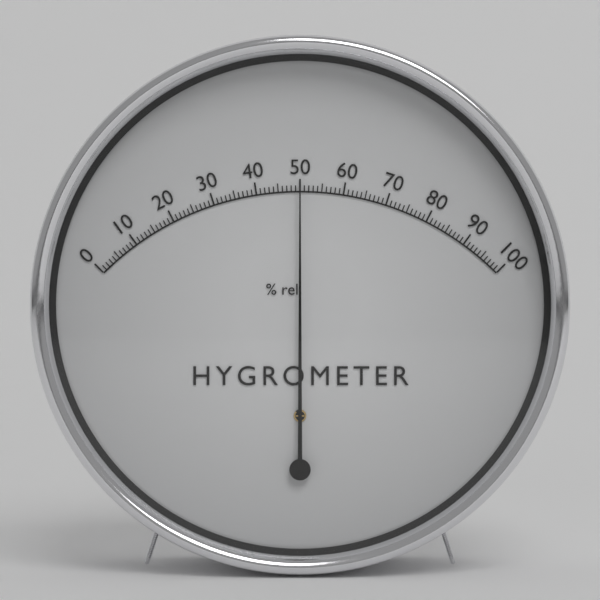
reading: 50 %
